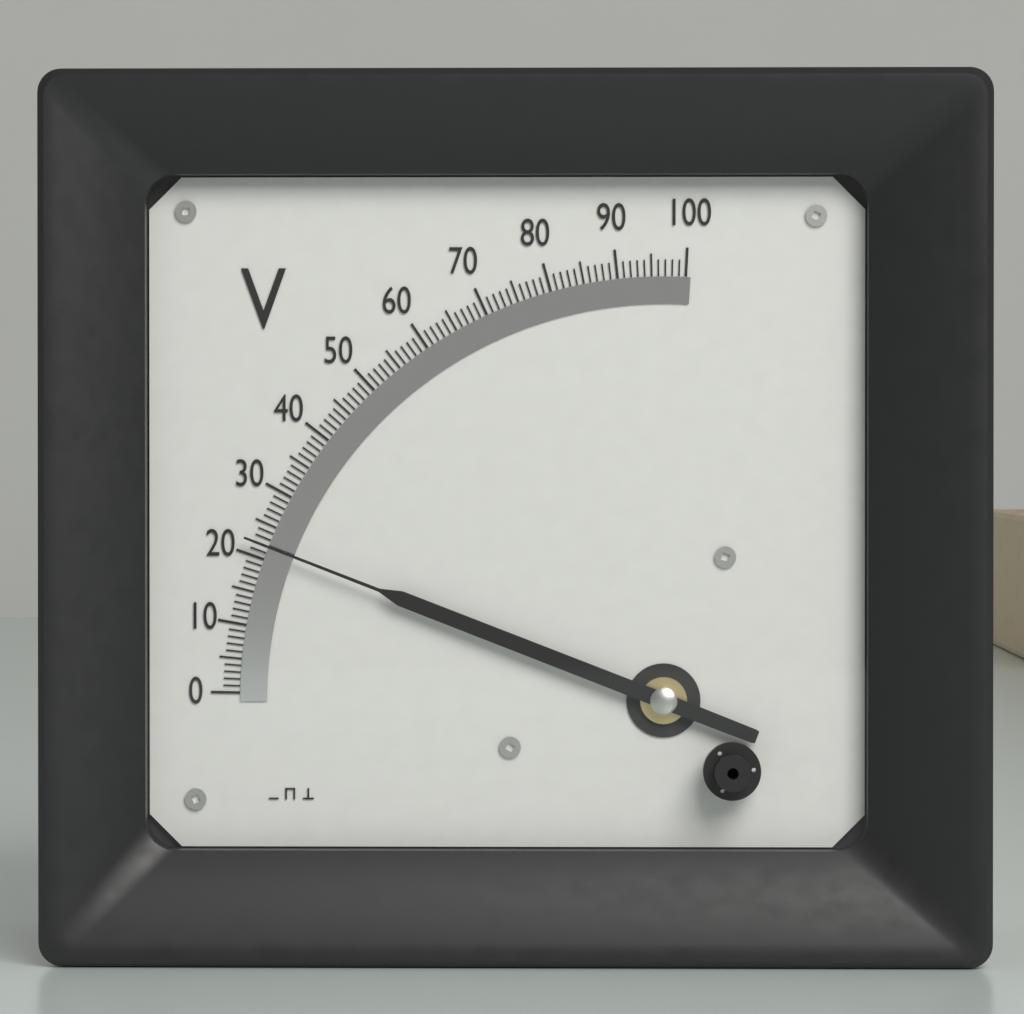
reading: 22 V
